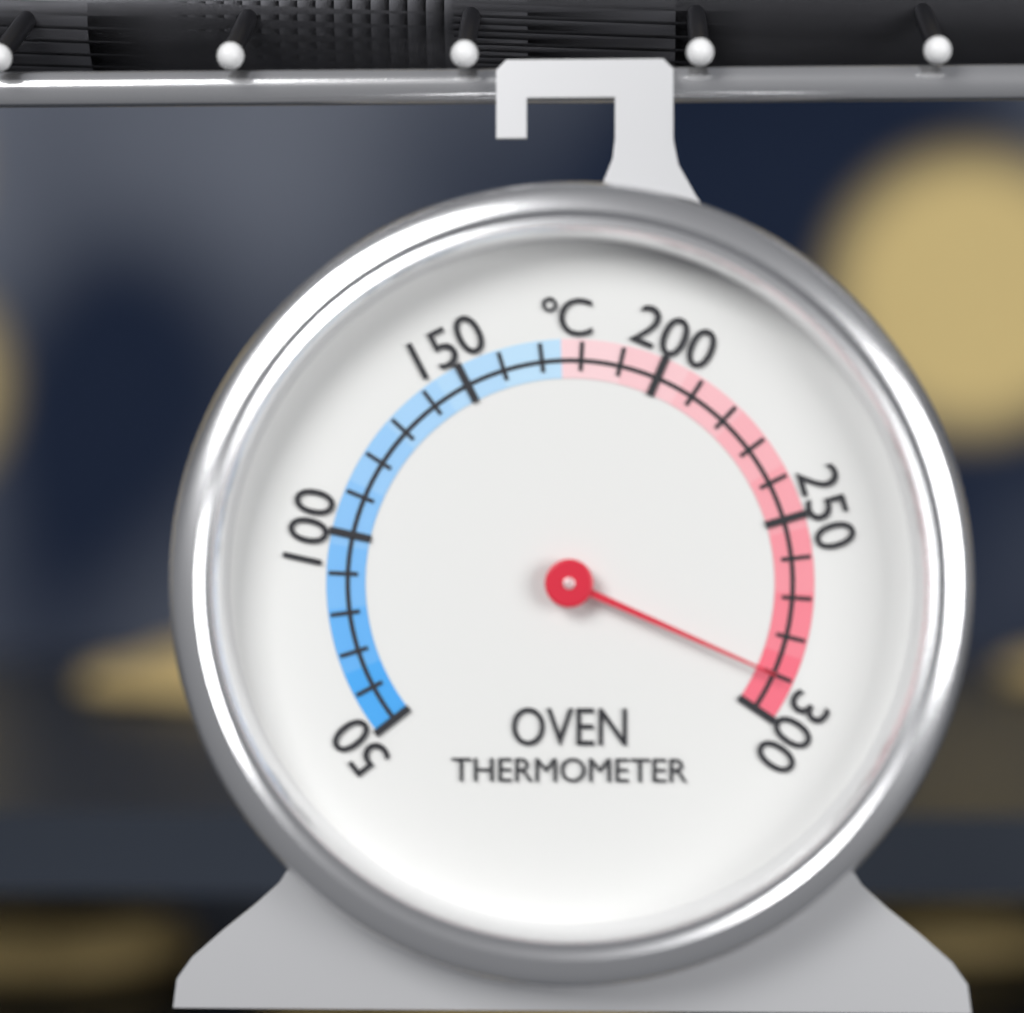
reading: 290 °C
